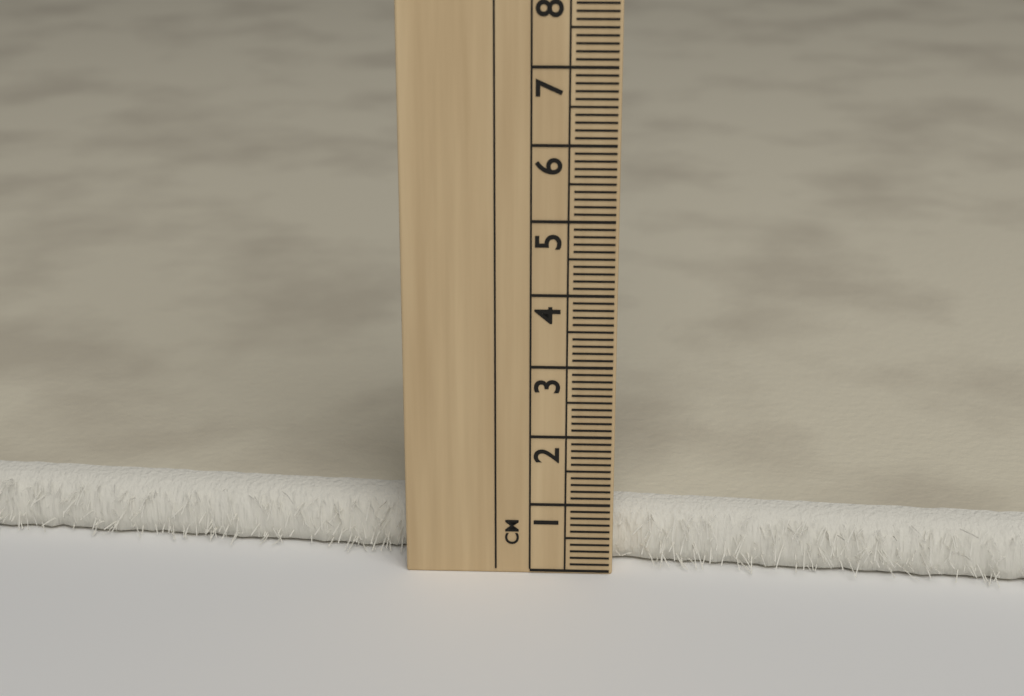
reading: 0.8 cm
